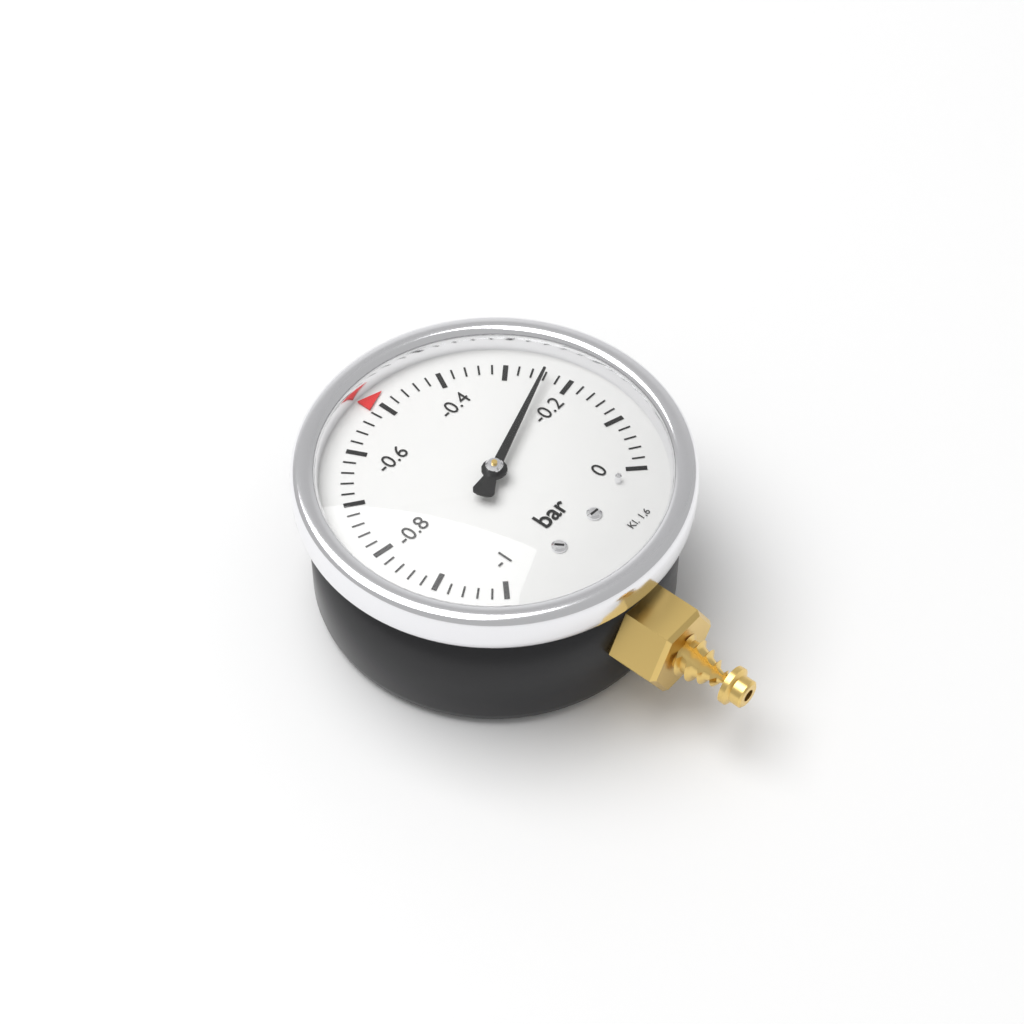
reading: -0.24 bar
